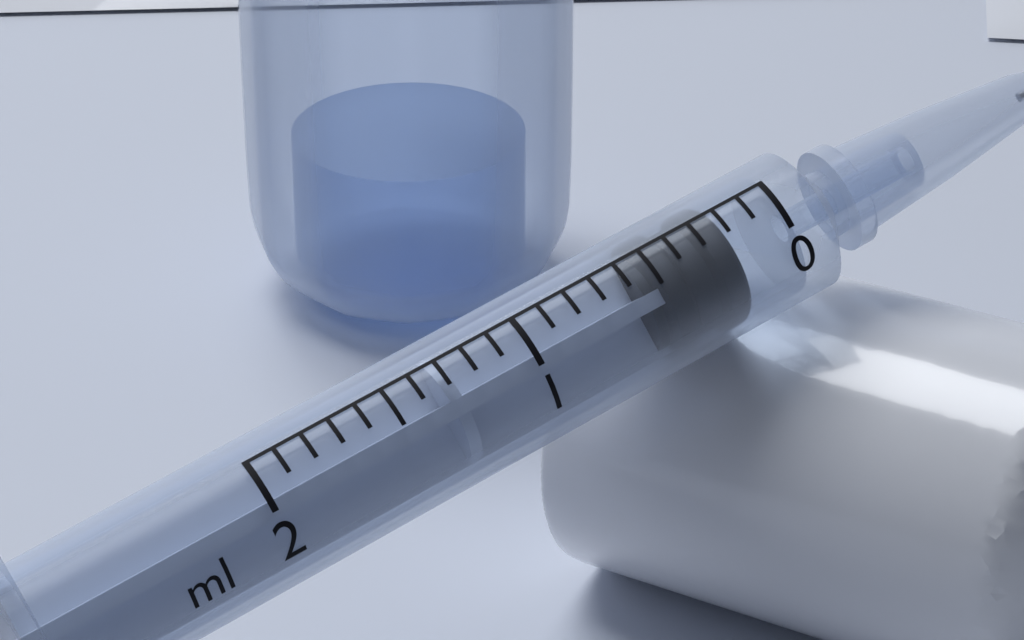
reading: 0.2 ml
